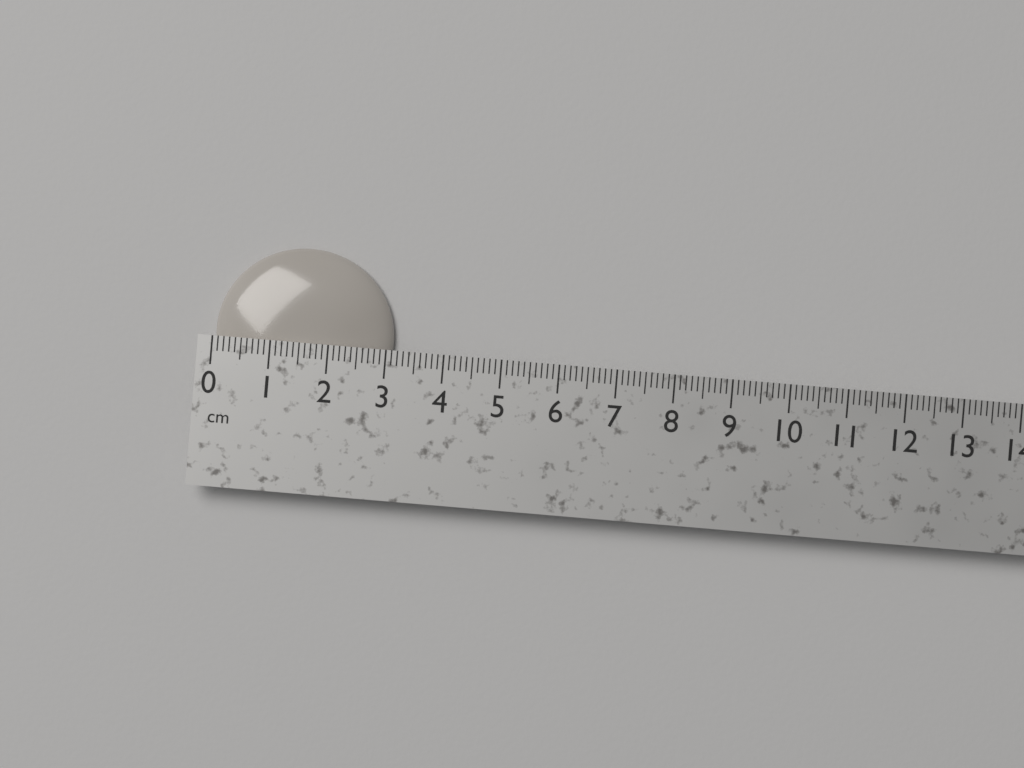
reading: 3.1 cm
